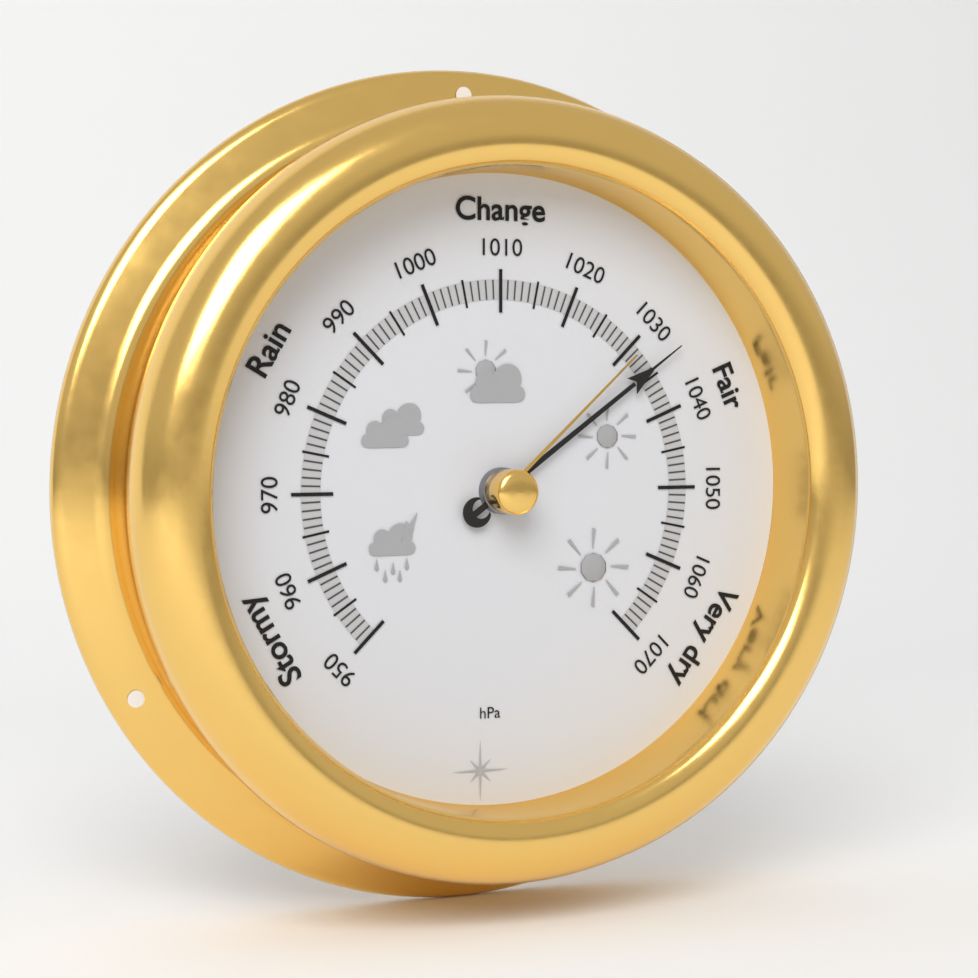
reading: 1034 hPa
